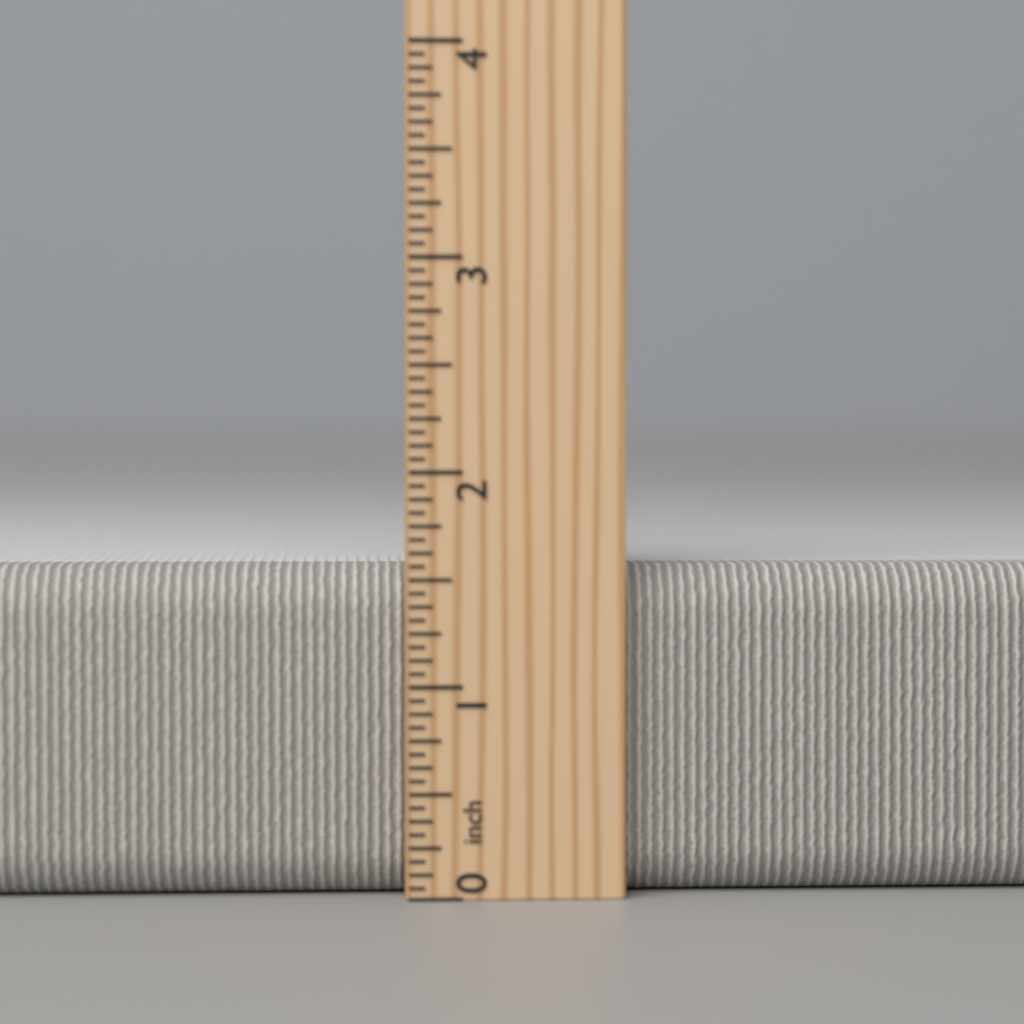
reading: 1.5625 inch
